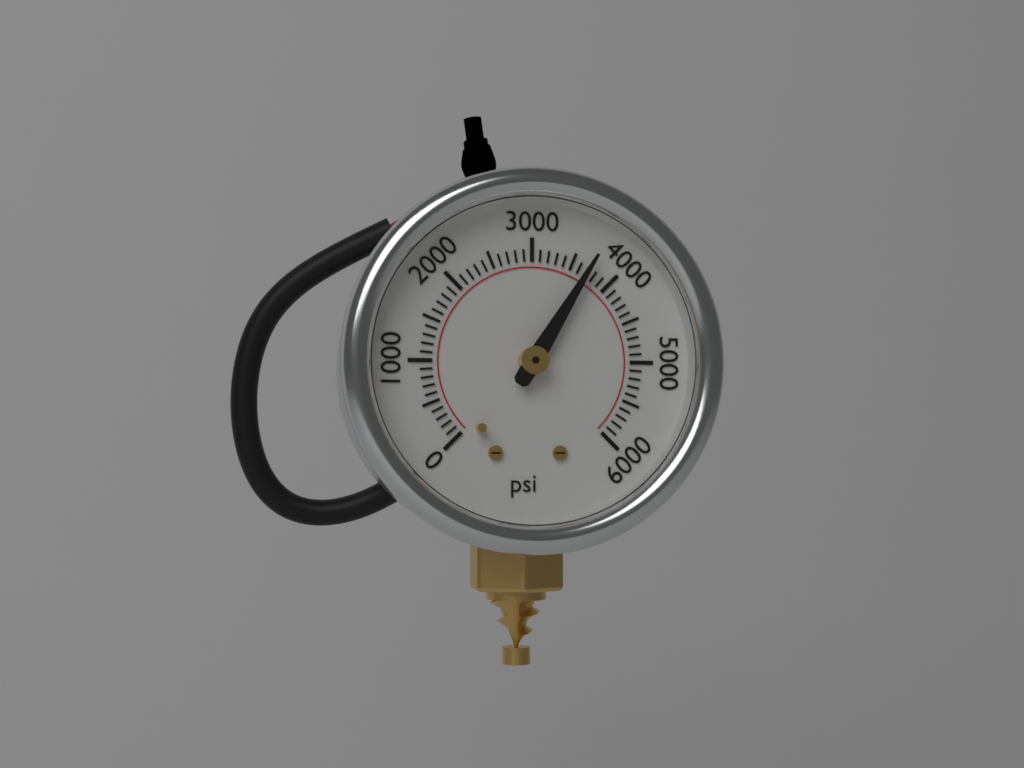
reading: 3700 psi
